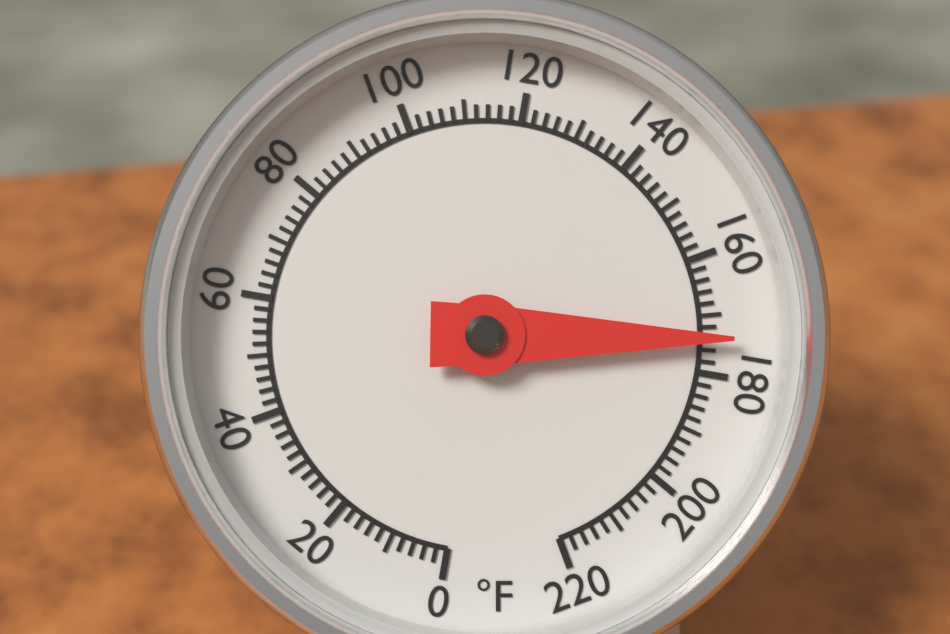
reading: 174 °F
